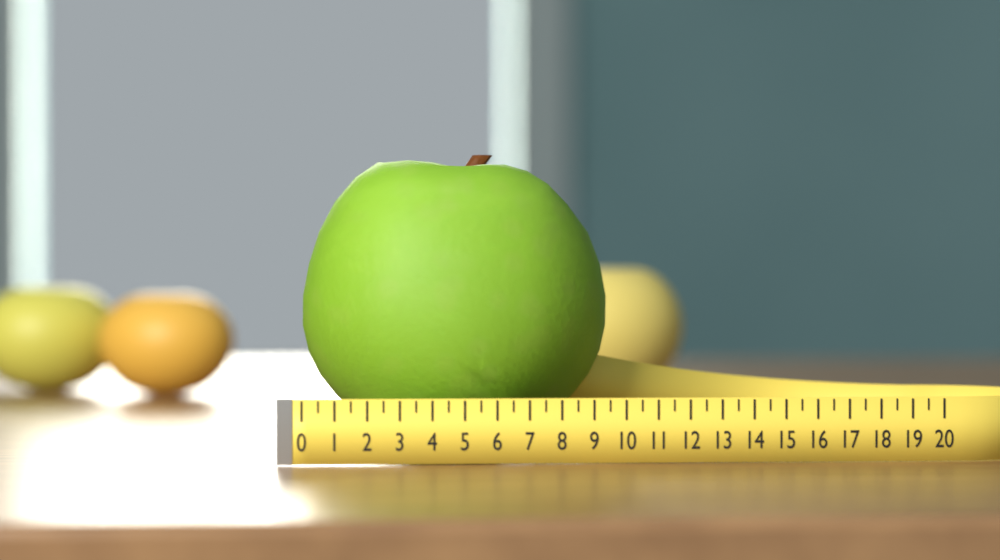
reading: 10.0 (no unit)
